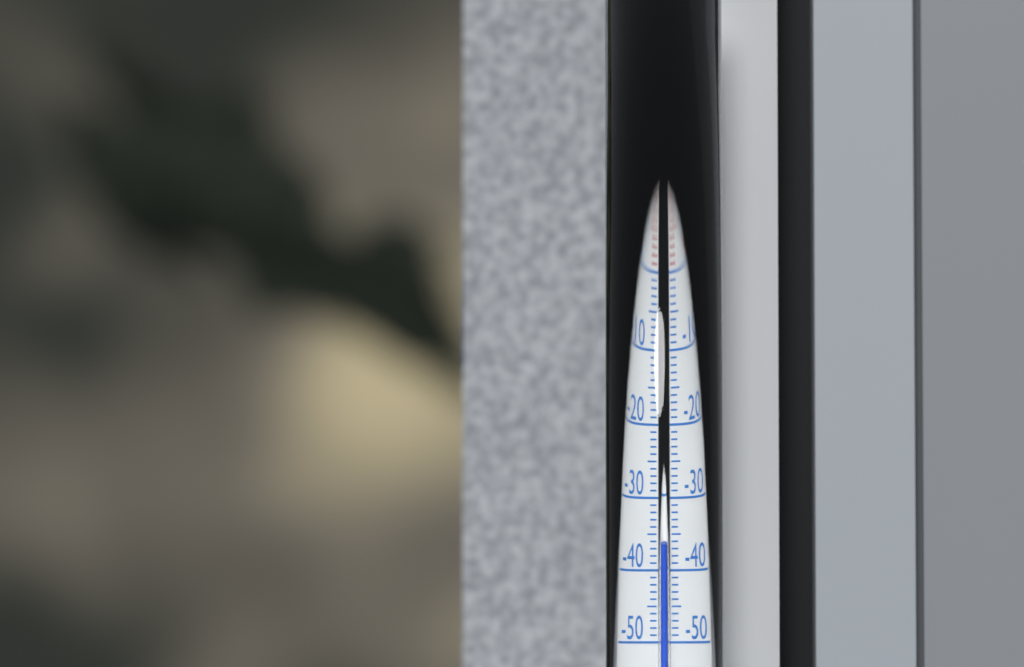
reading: -36 °C
